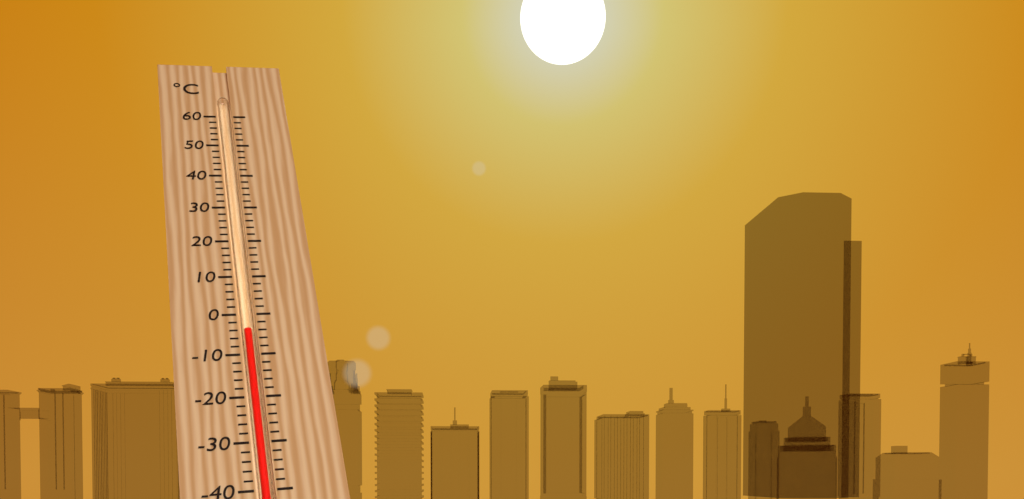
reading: -4 °C
